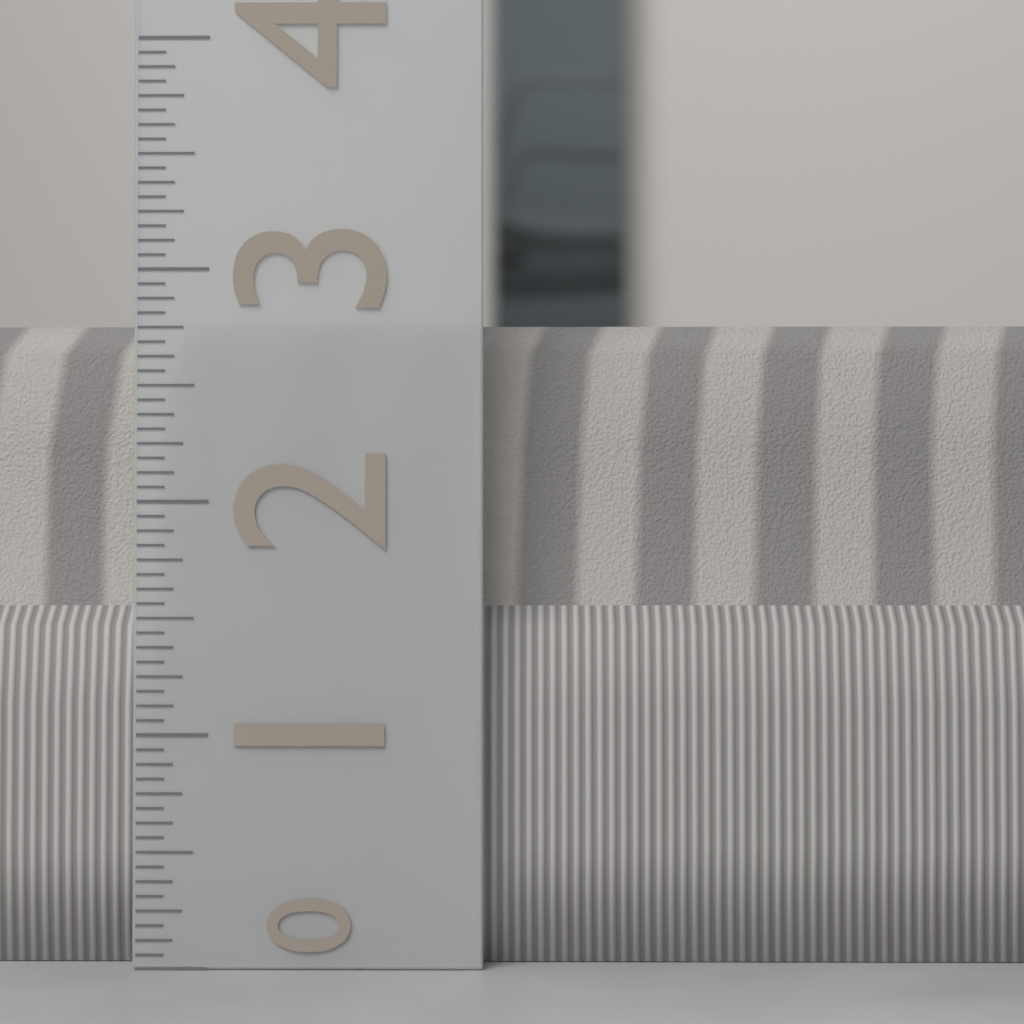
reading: 2.8125 (no unit)
